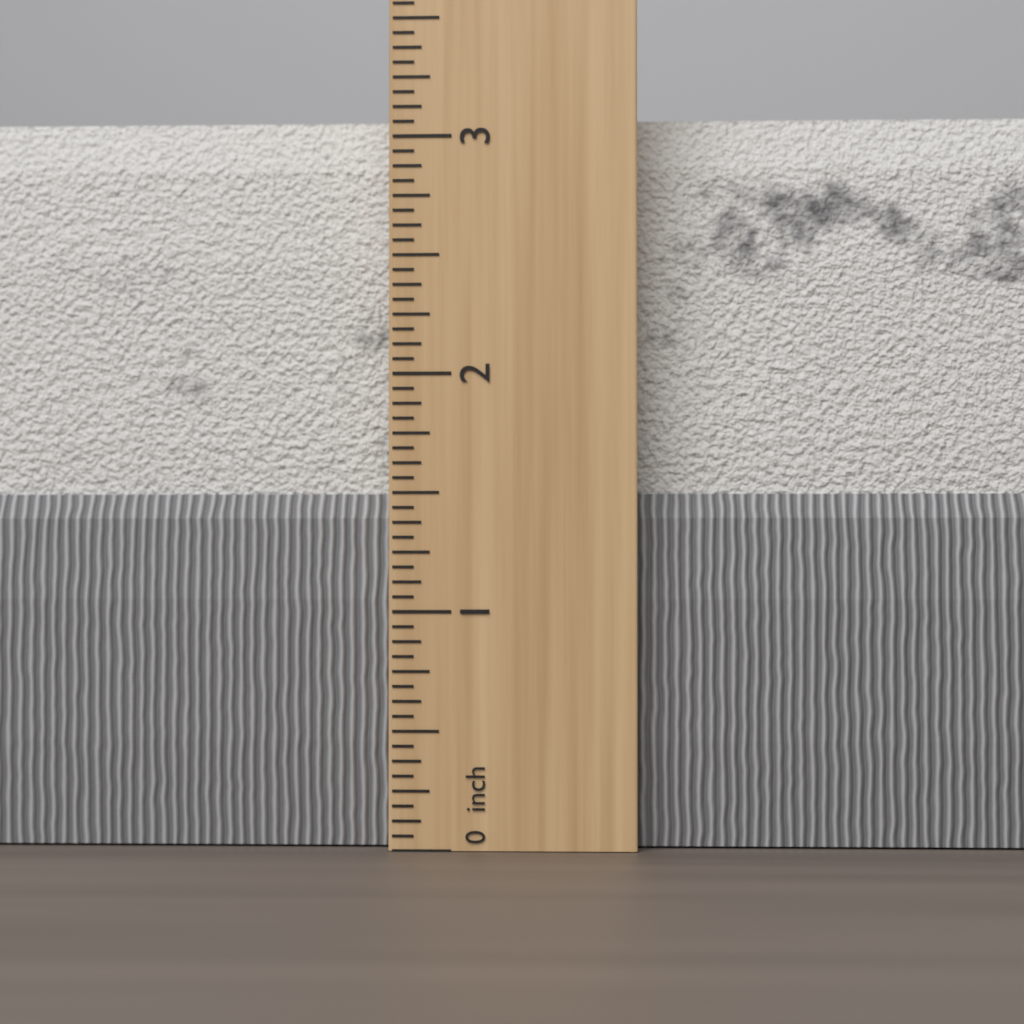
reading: 3.1250 inch
